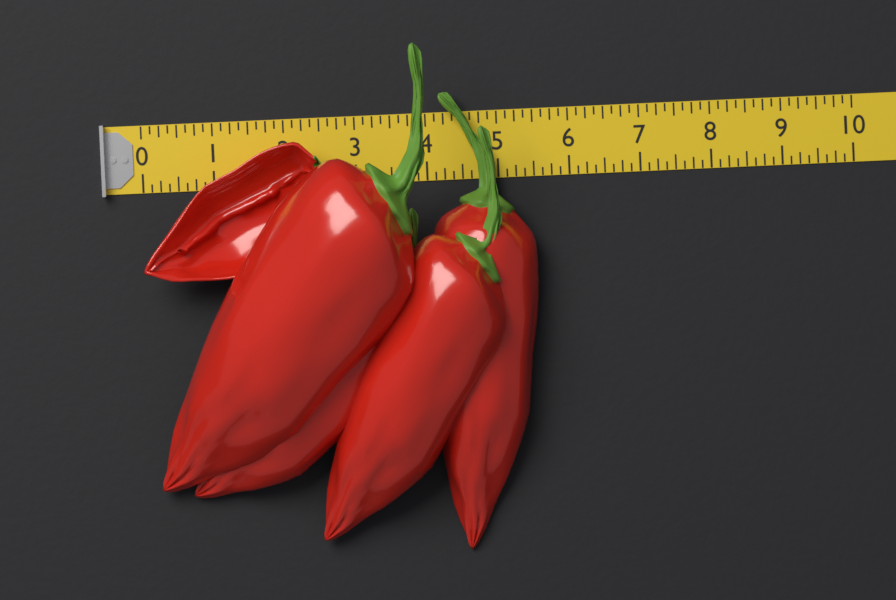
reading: 5.500 (no unit)
